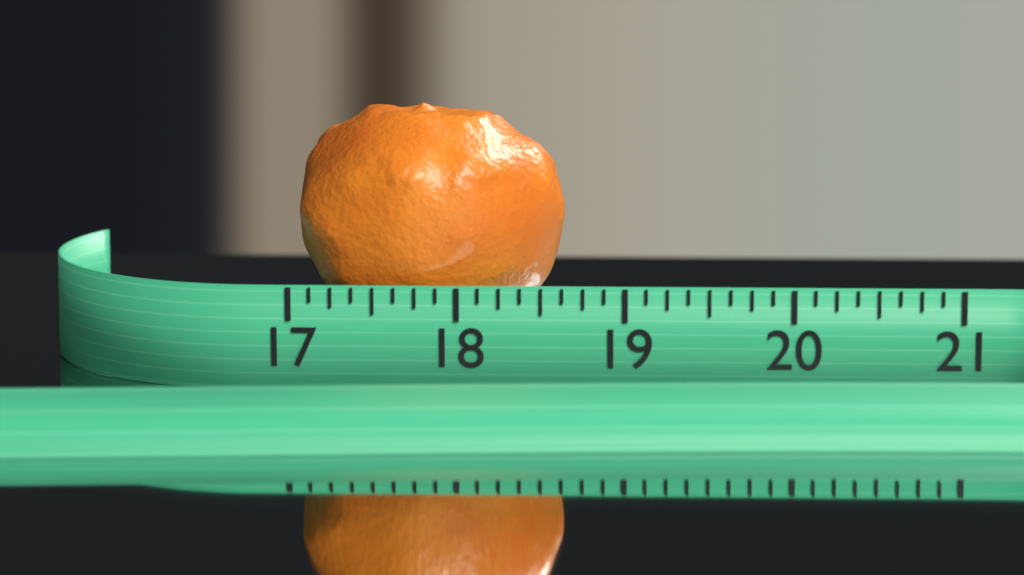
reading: 18.625 (no unit)
